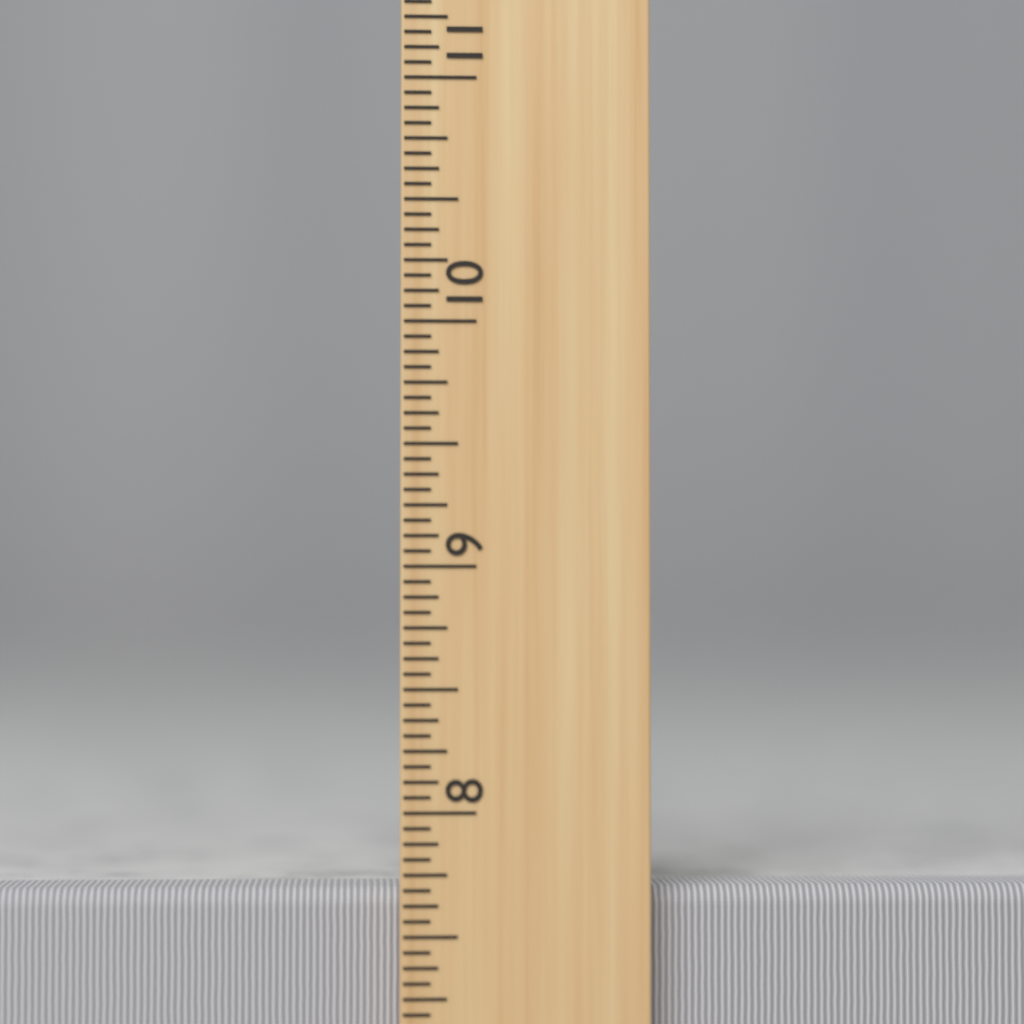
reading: 7.6875 inch
